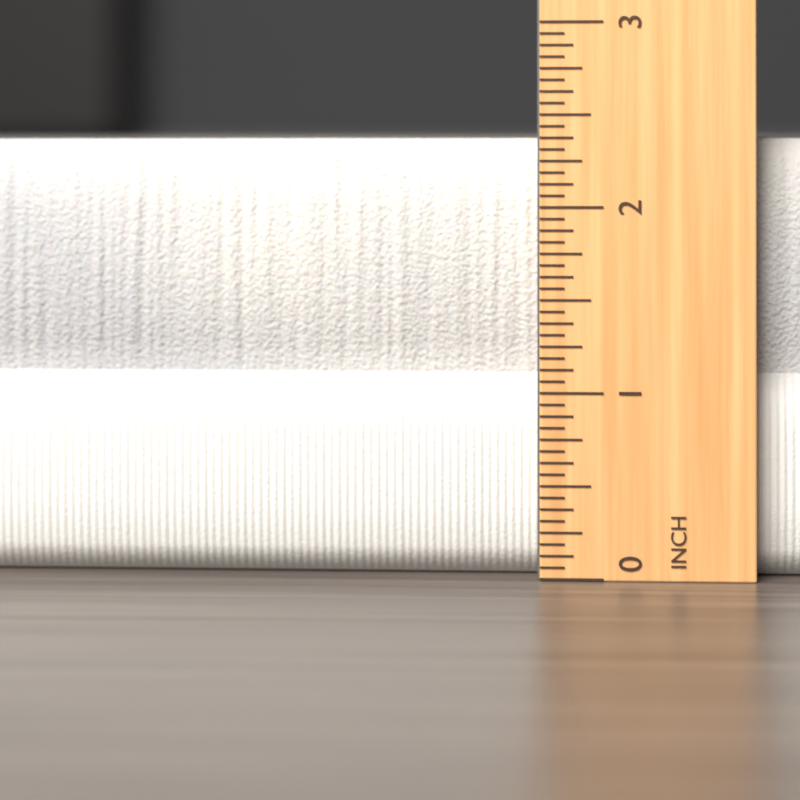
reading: 2.3750 inch
